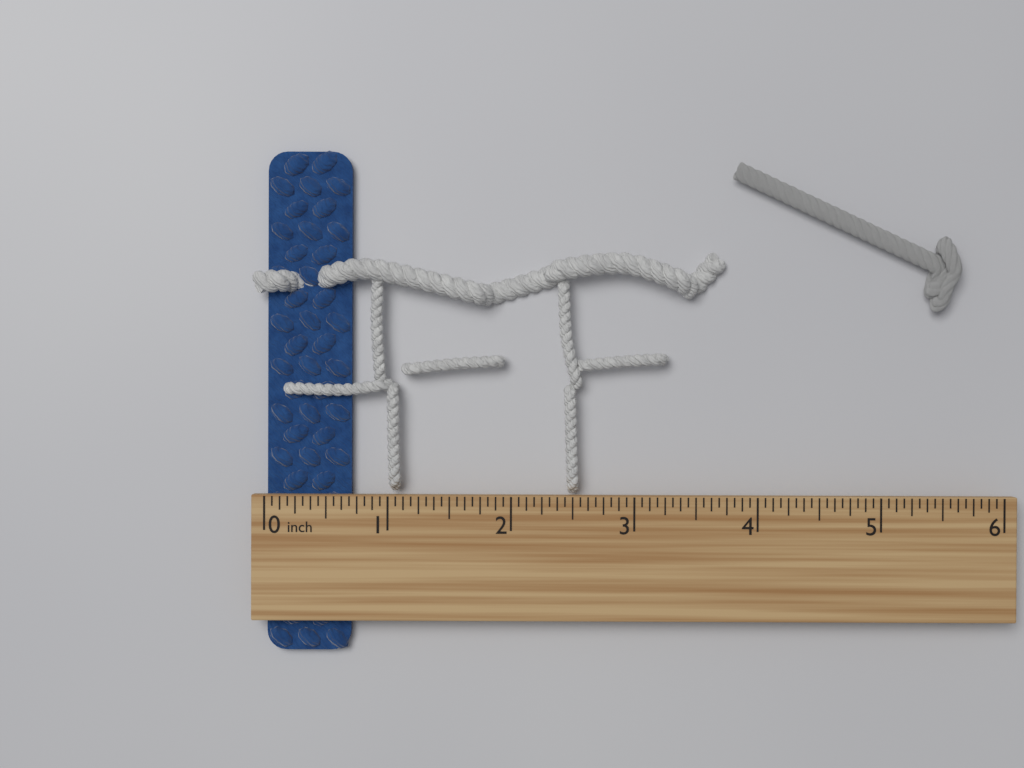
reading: 0.6875 inch
